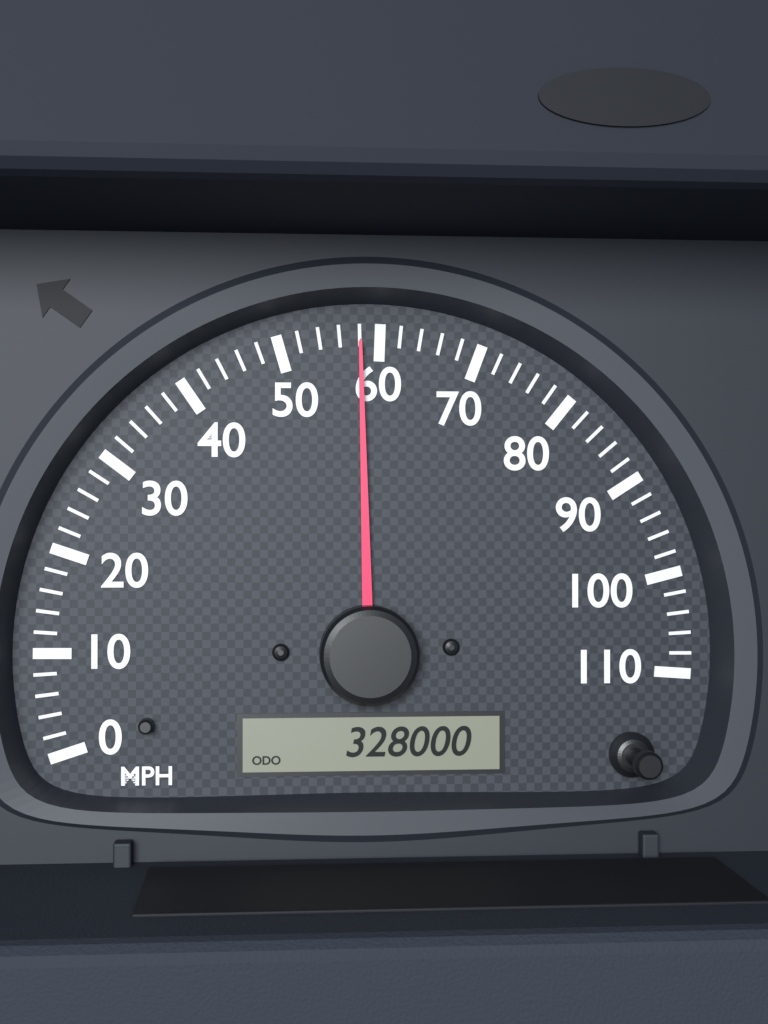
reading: 58 MPH
